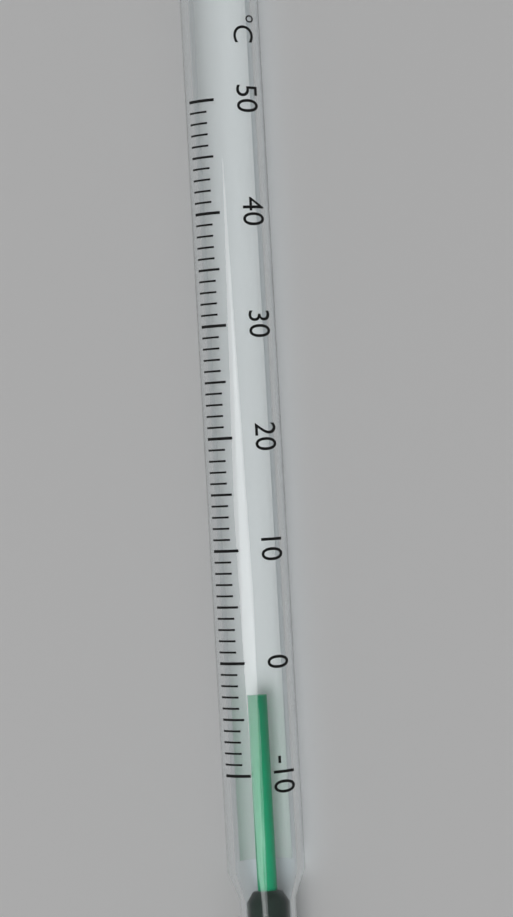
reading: -3 °C
